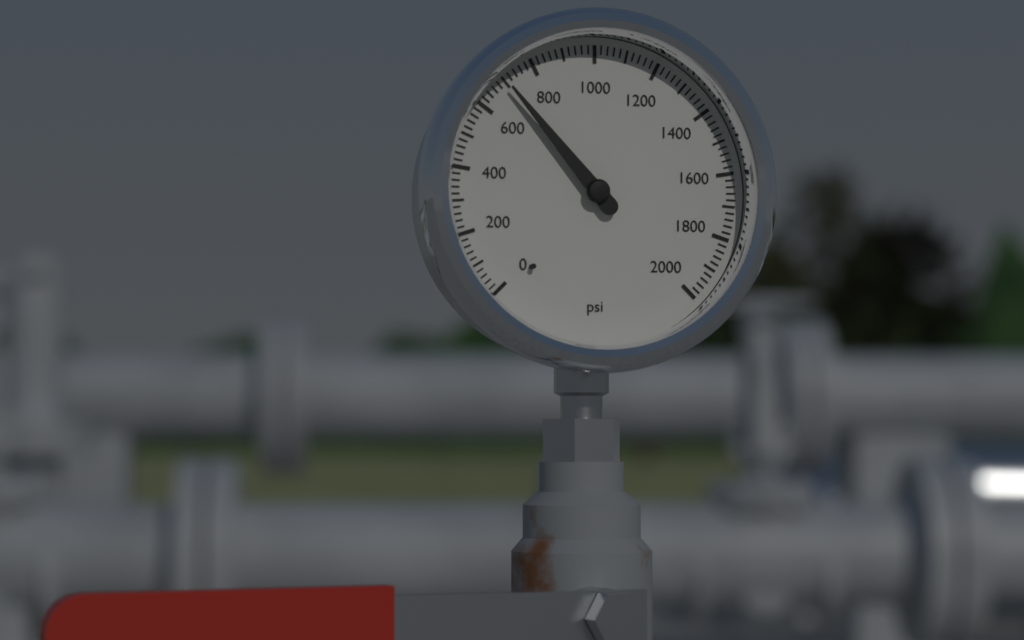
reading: 700 psi
